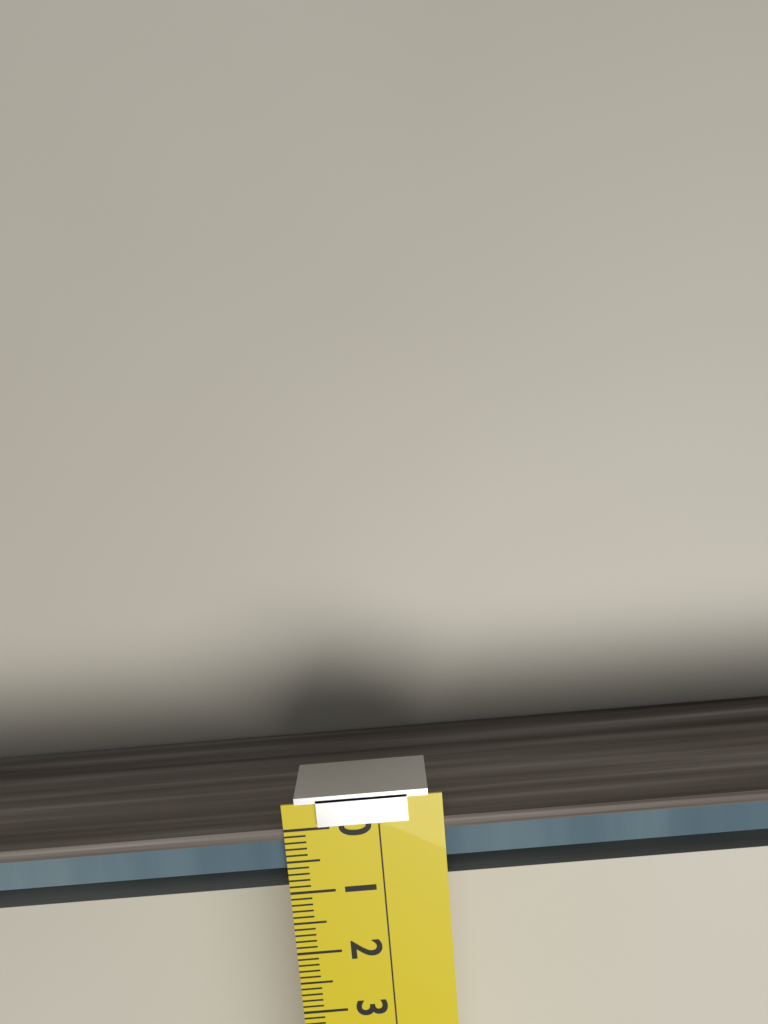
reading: 0.9 cm
